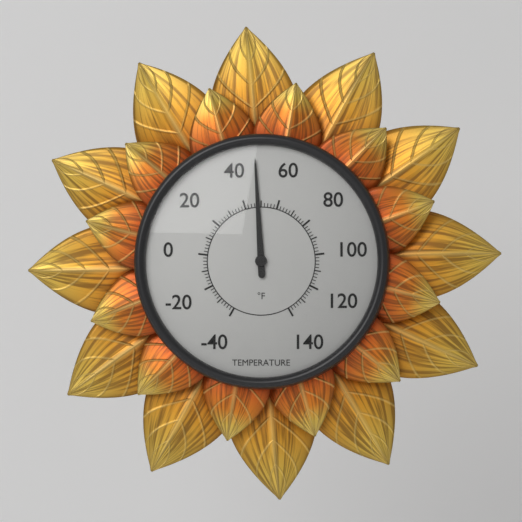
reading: 48 °F
